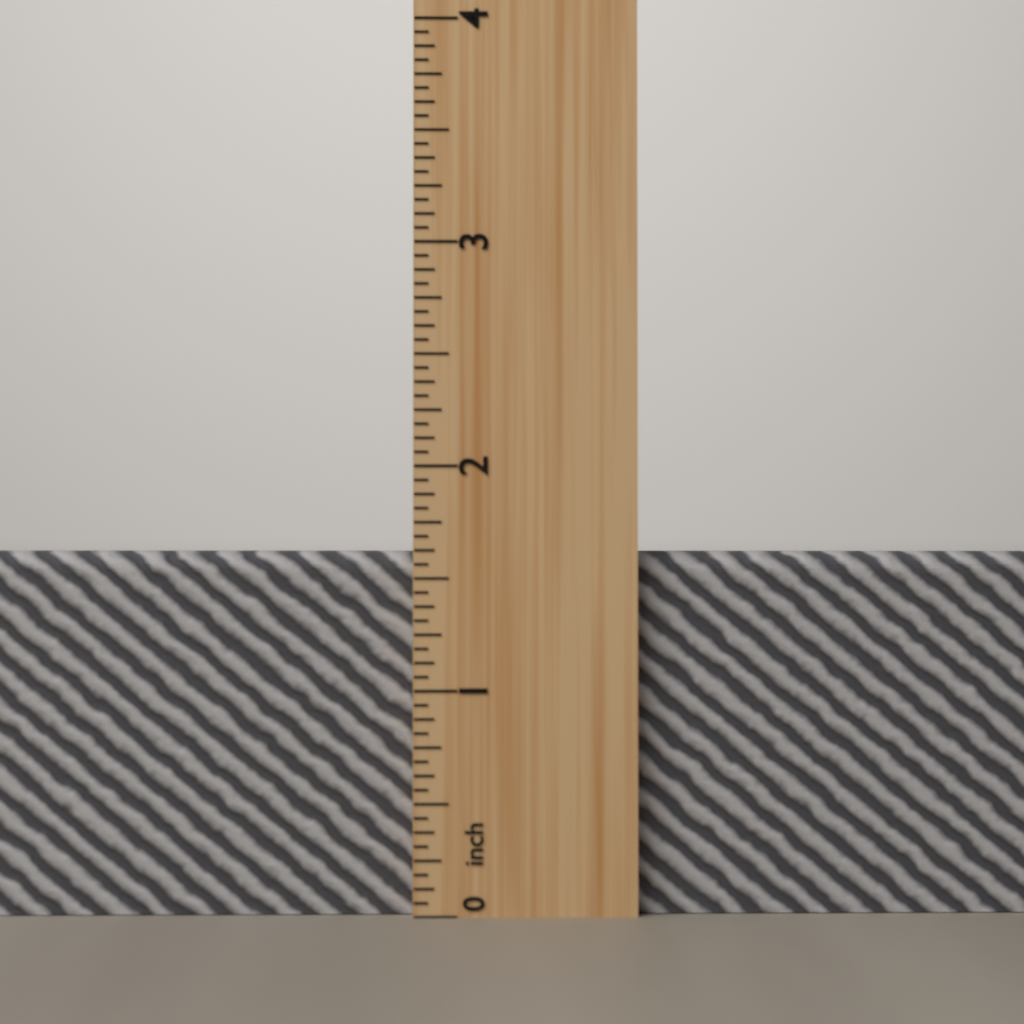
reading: 1.6250 inch
